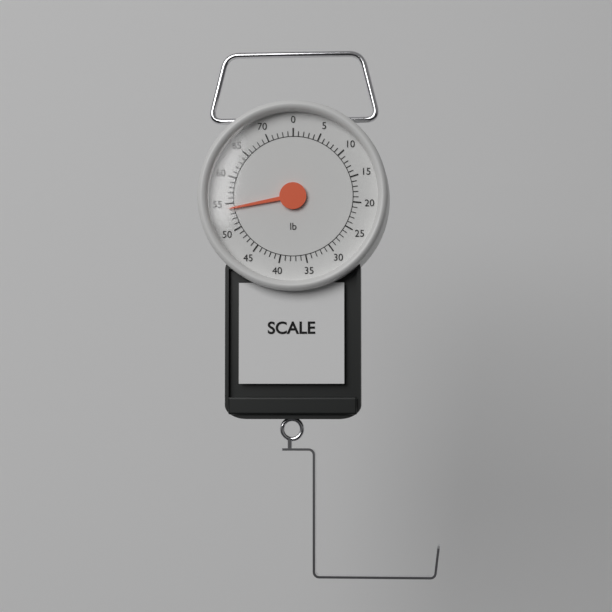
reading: 54 lb
